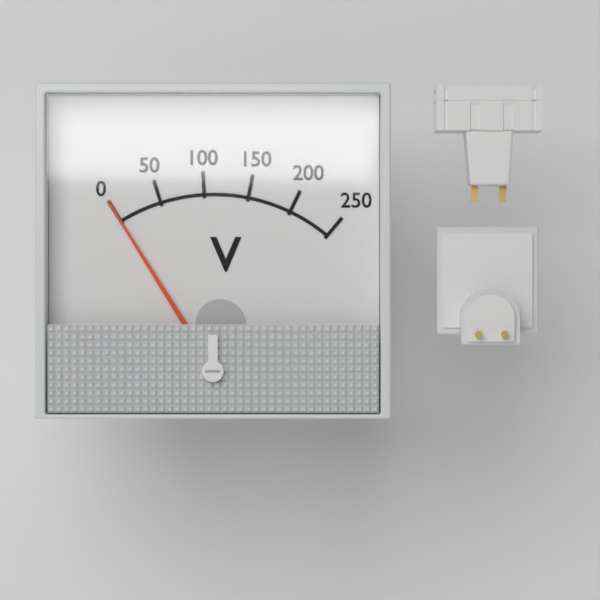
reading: 0 V
